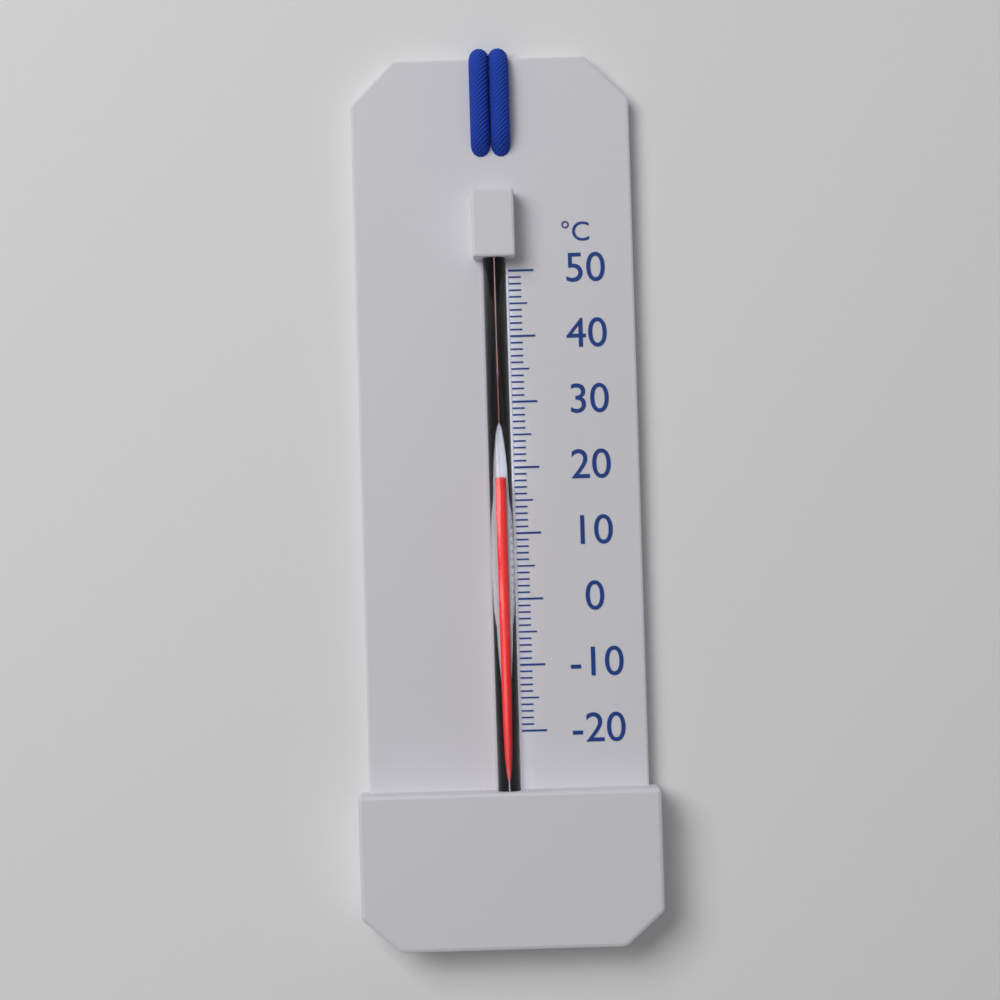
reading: 18 °C
